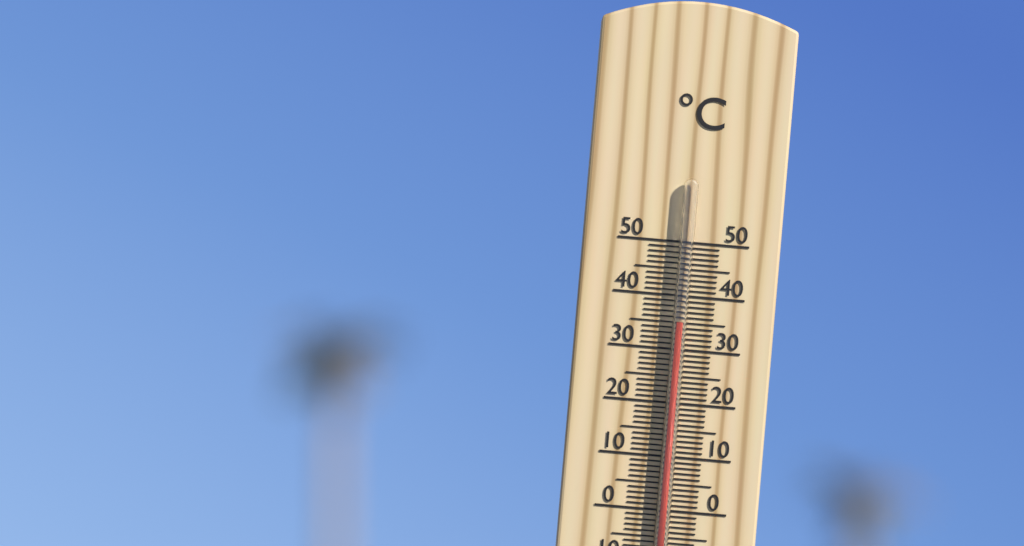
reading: 35 °C
